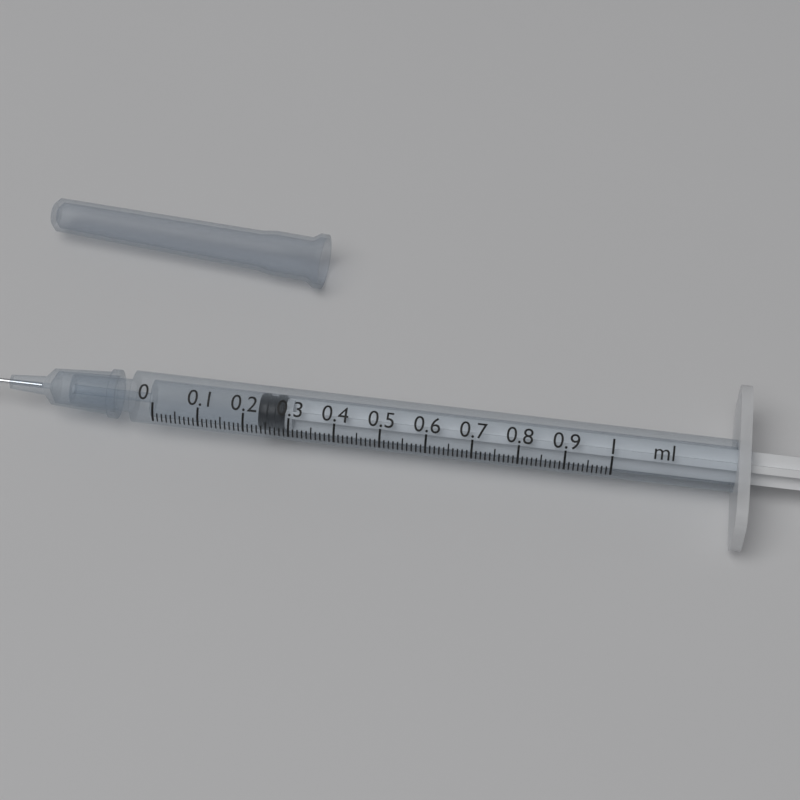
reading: 0.23 ml
